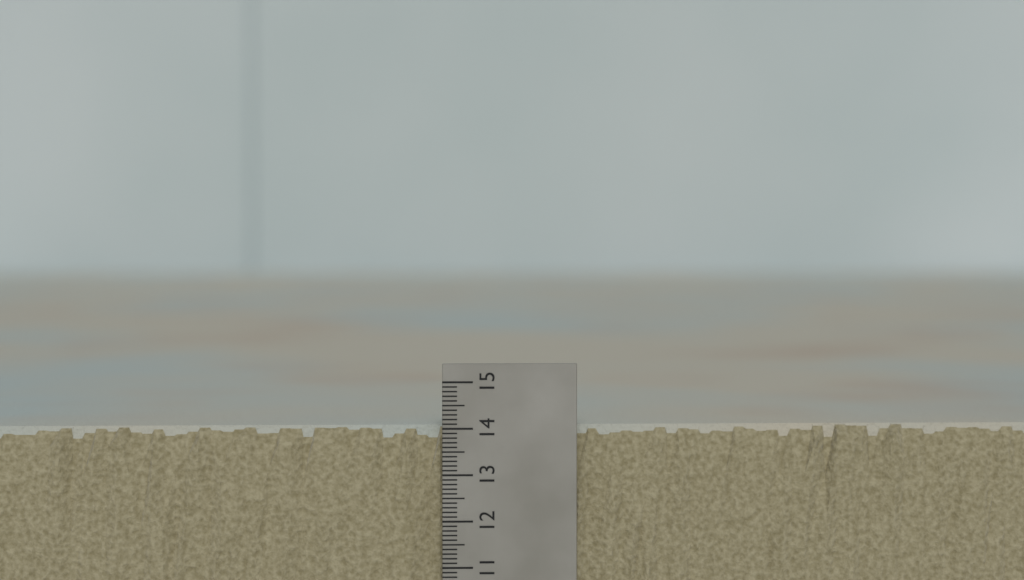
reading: 14.0 (no unit)
